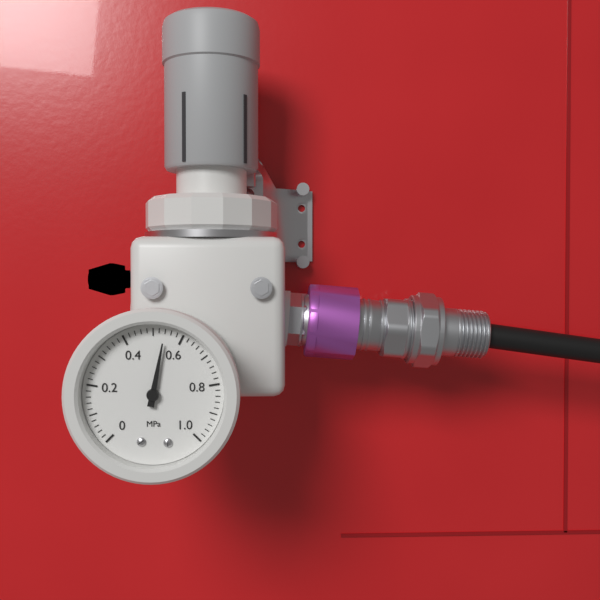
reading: 0.54 MPa
